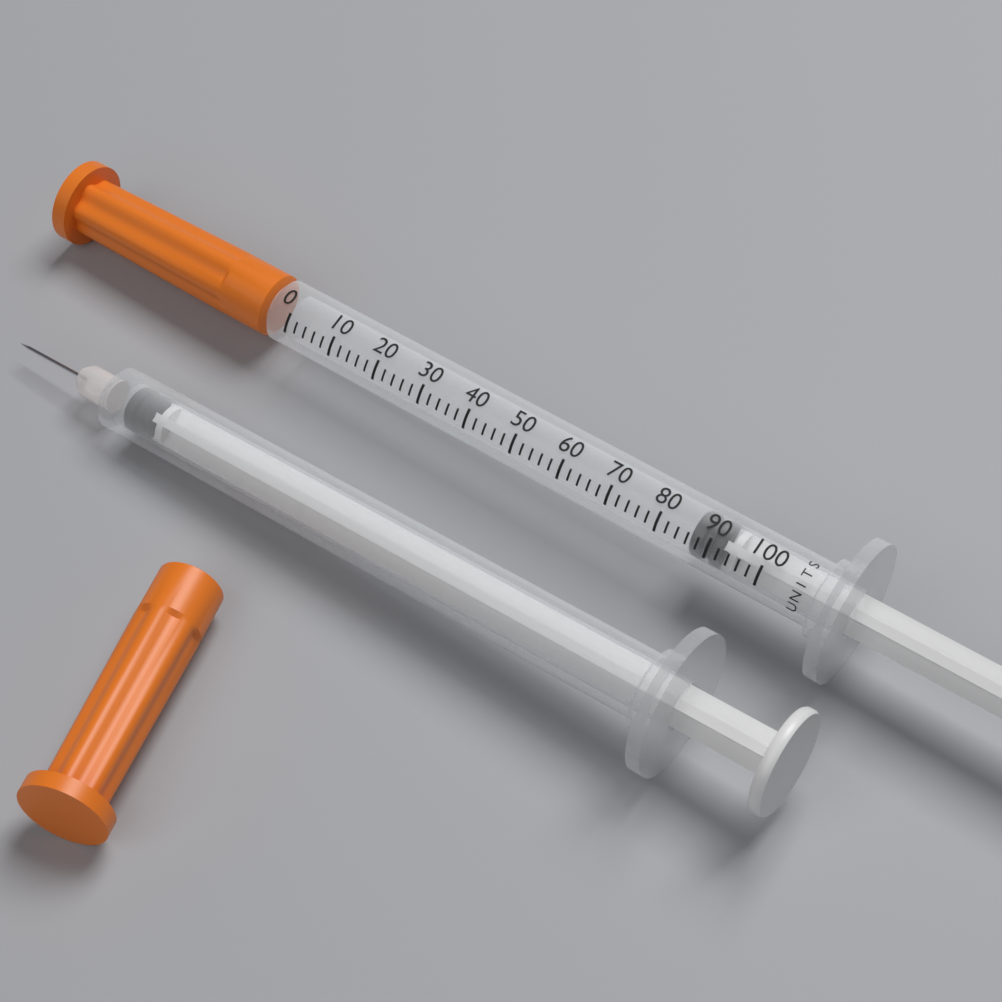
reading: 86 units
